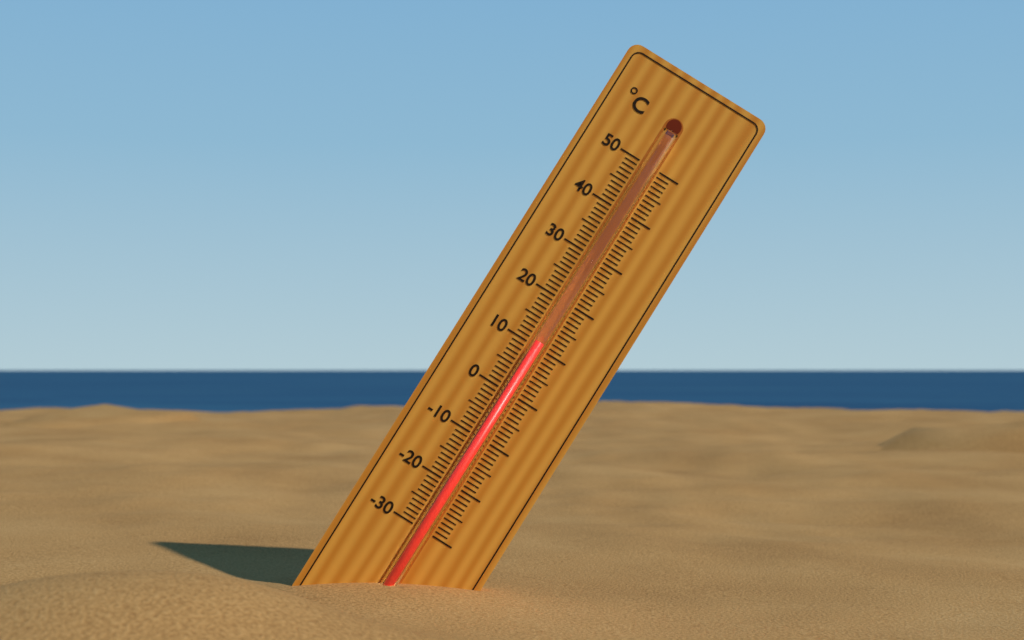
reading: 11 °C
